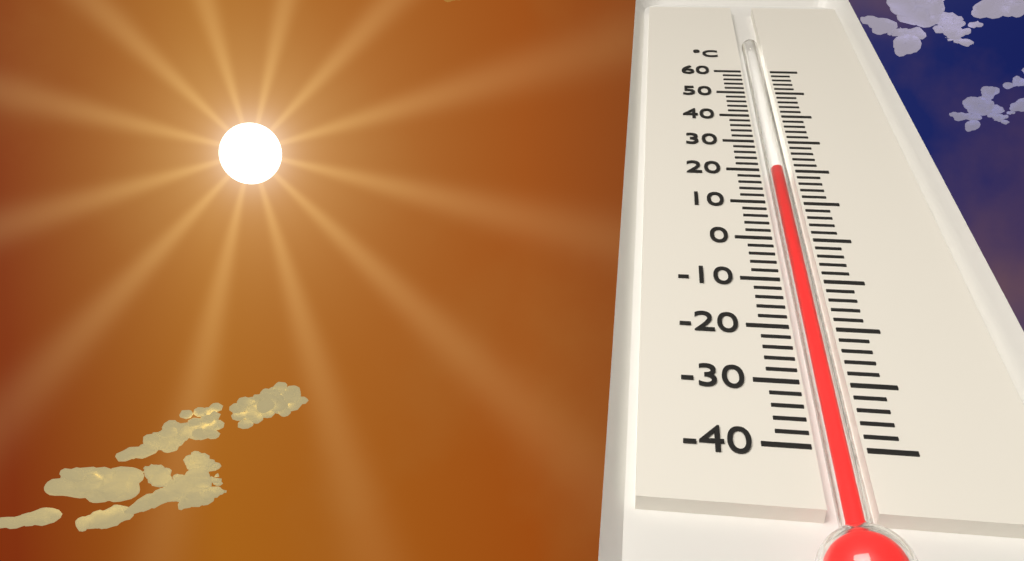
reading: 20 °C
